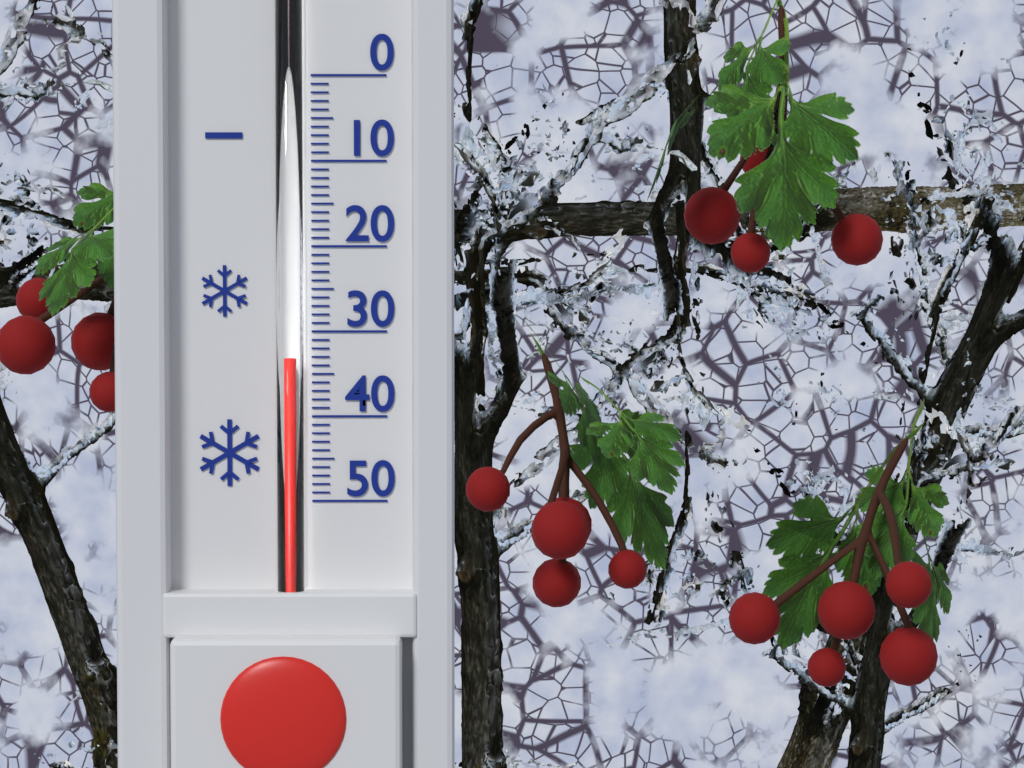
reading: 33 (no unit)
